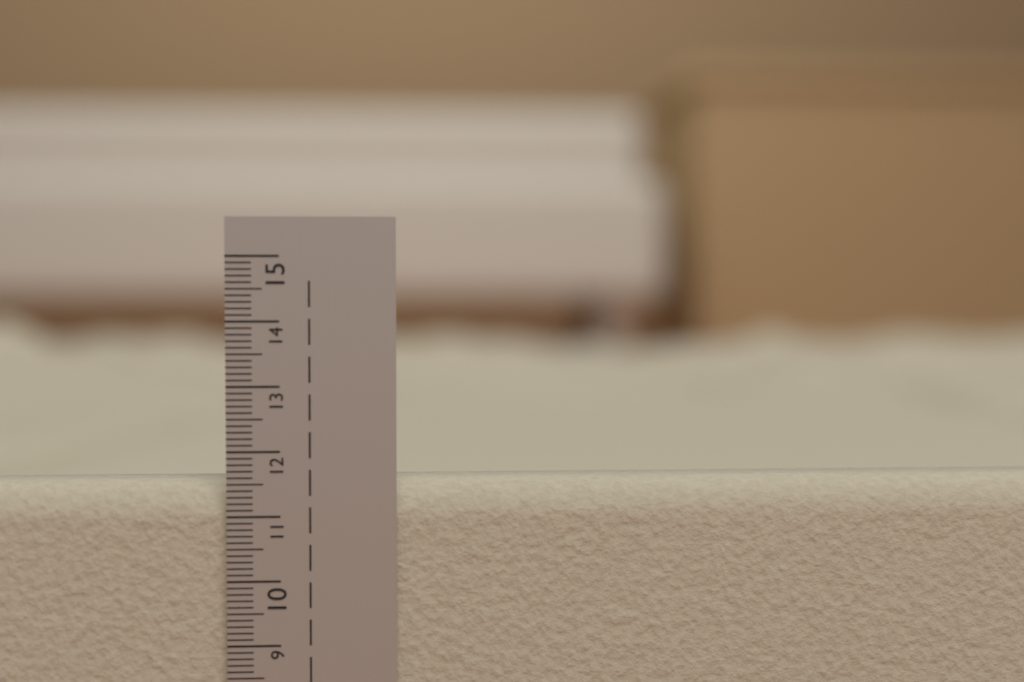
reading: 11.5 cm
